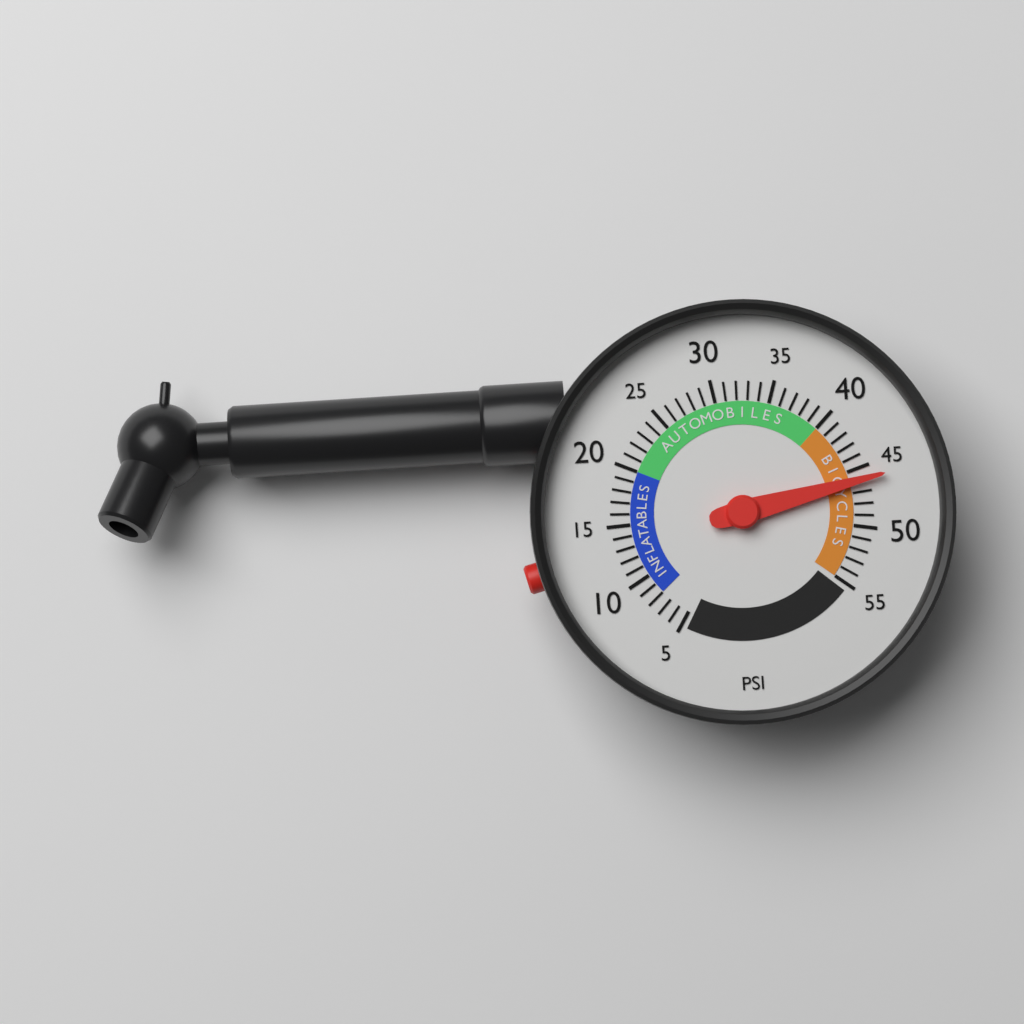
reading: 46 psi
